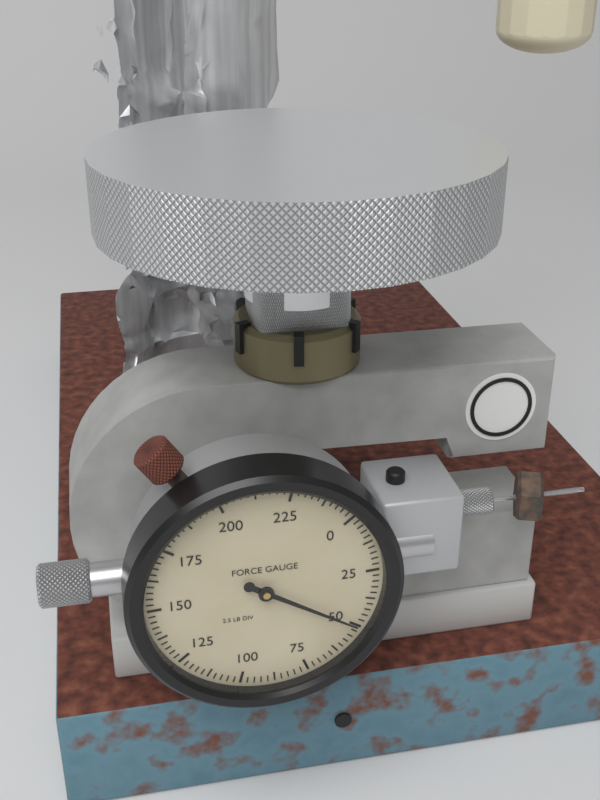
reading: 50.0 lb
